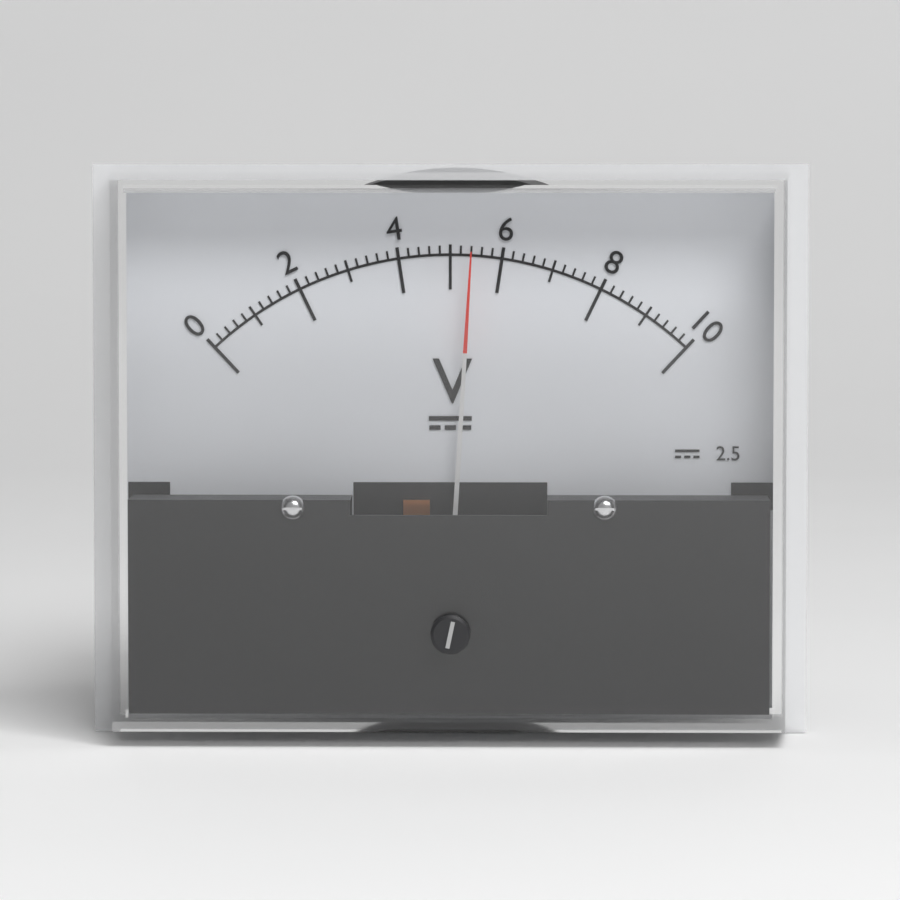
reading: 5.4 V
